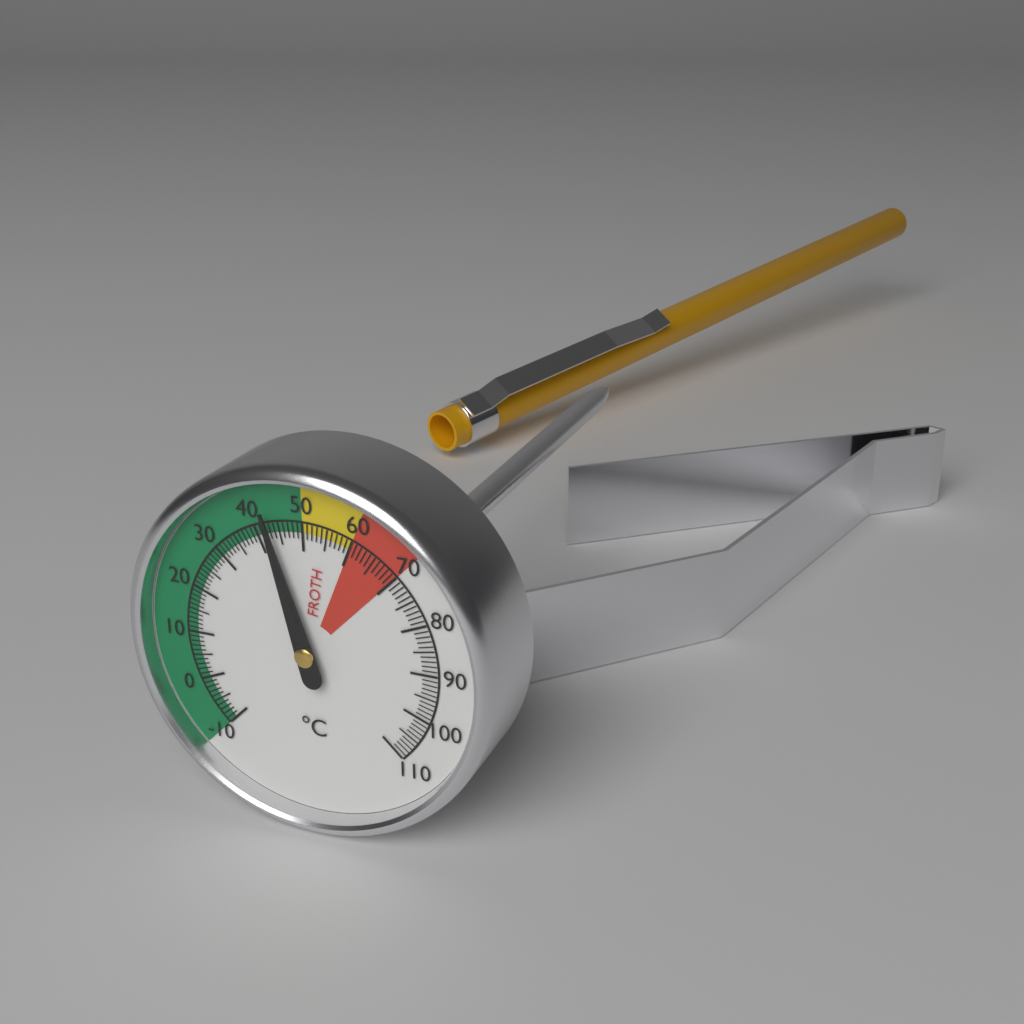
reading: 43 °C
